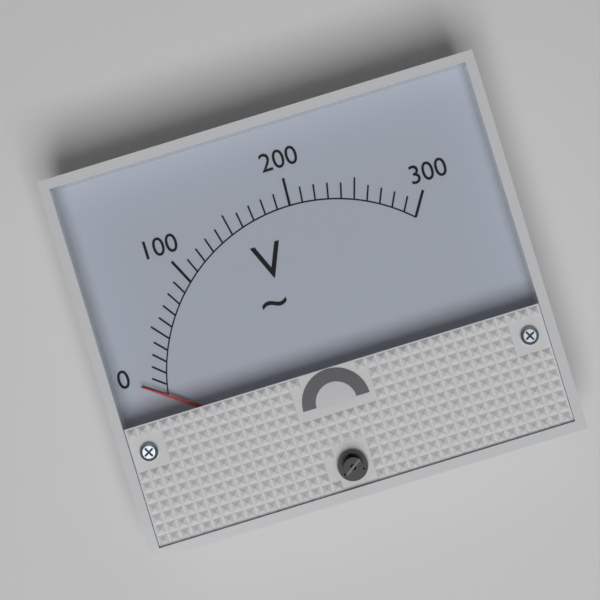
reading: 0 V
